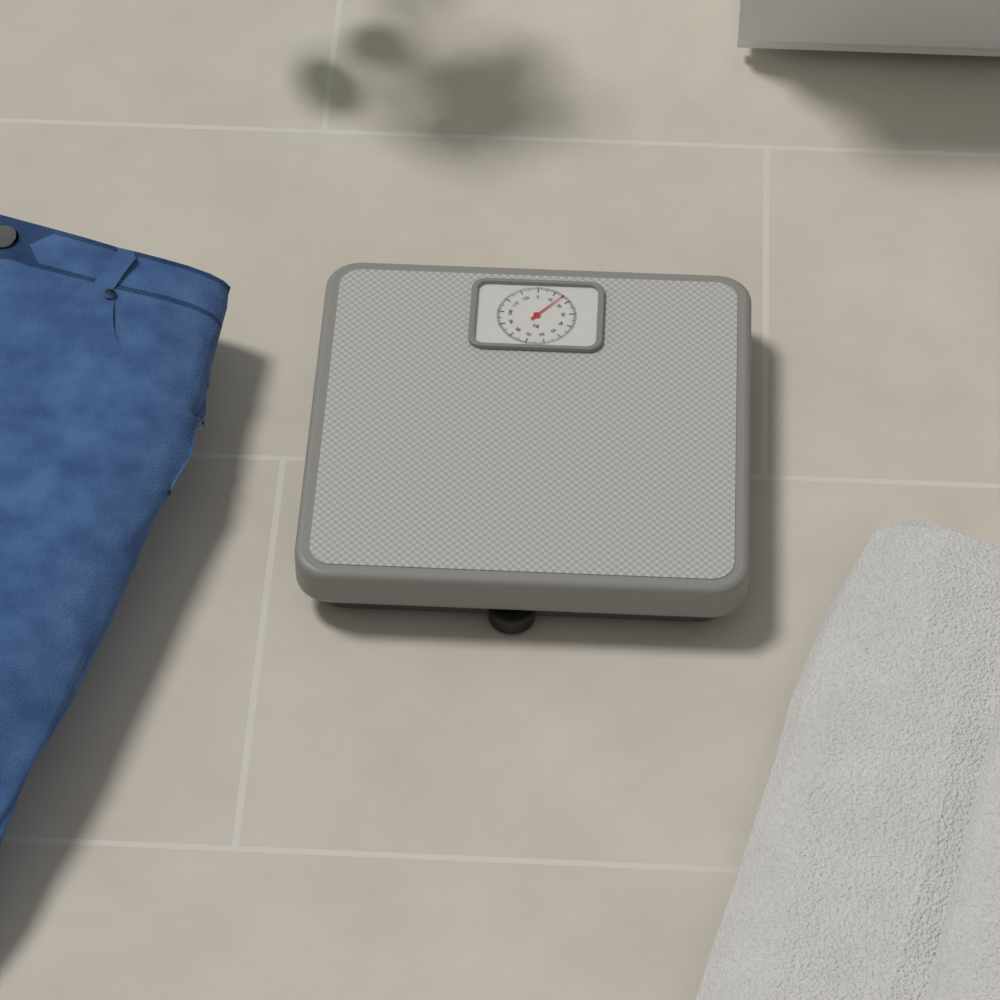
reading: 15 kg
